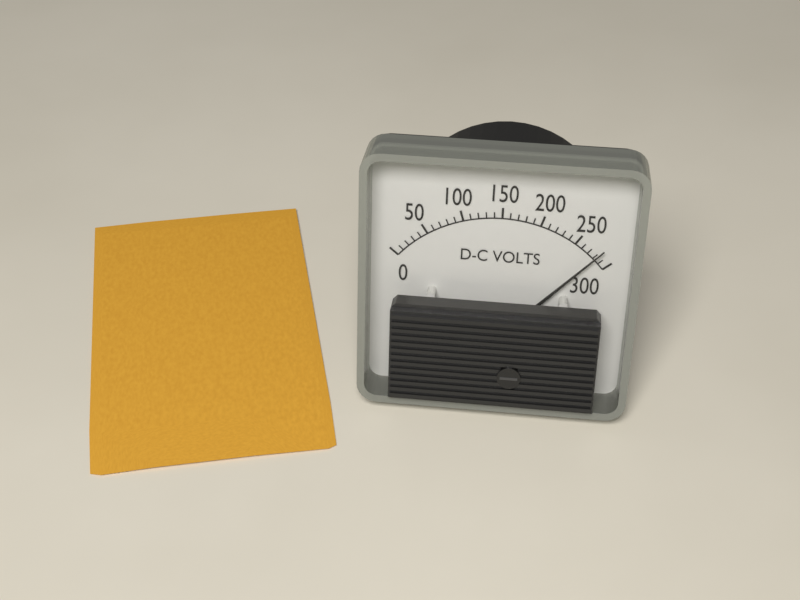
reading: 280 V
